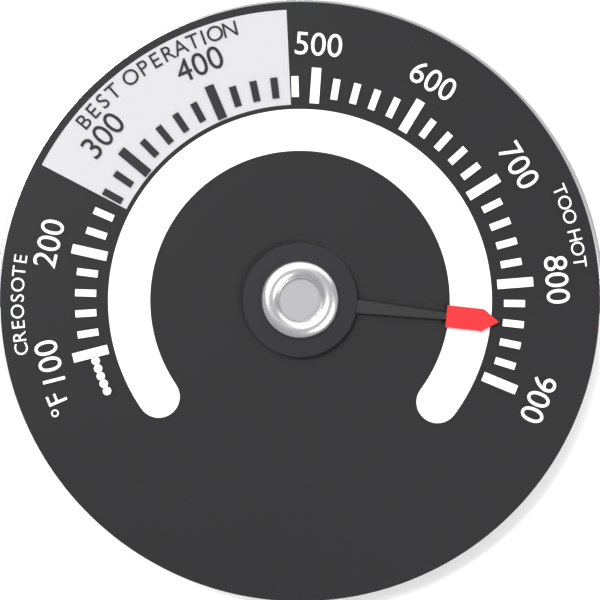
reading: 840 °F
